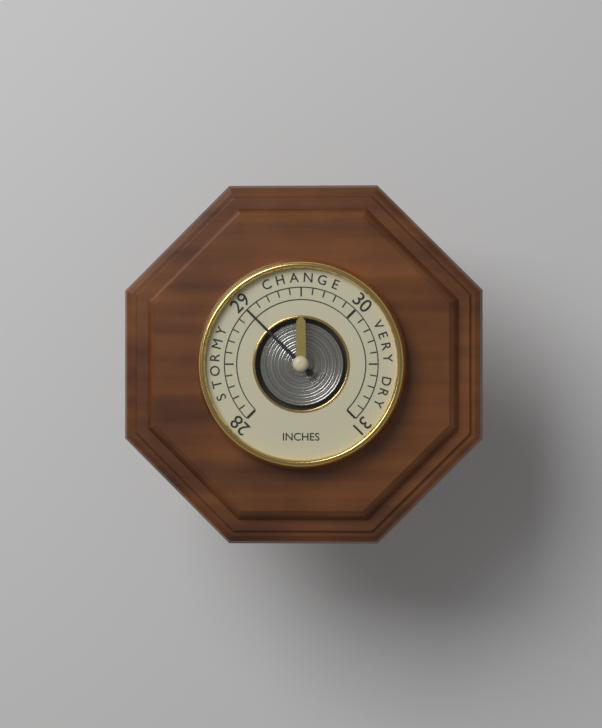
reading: 29.0 inches
